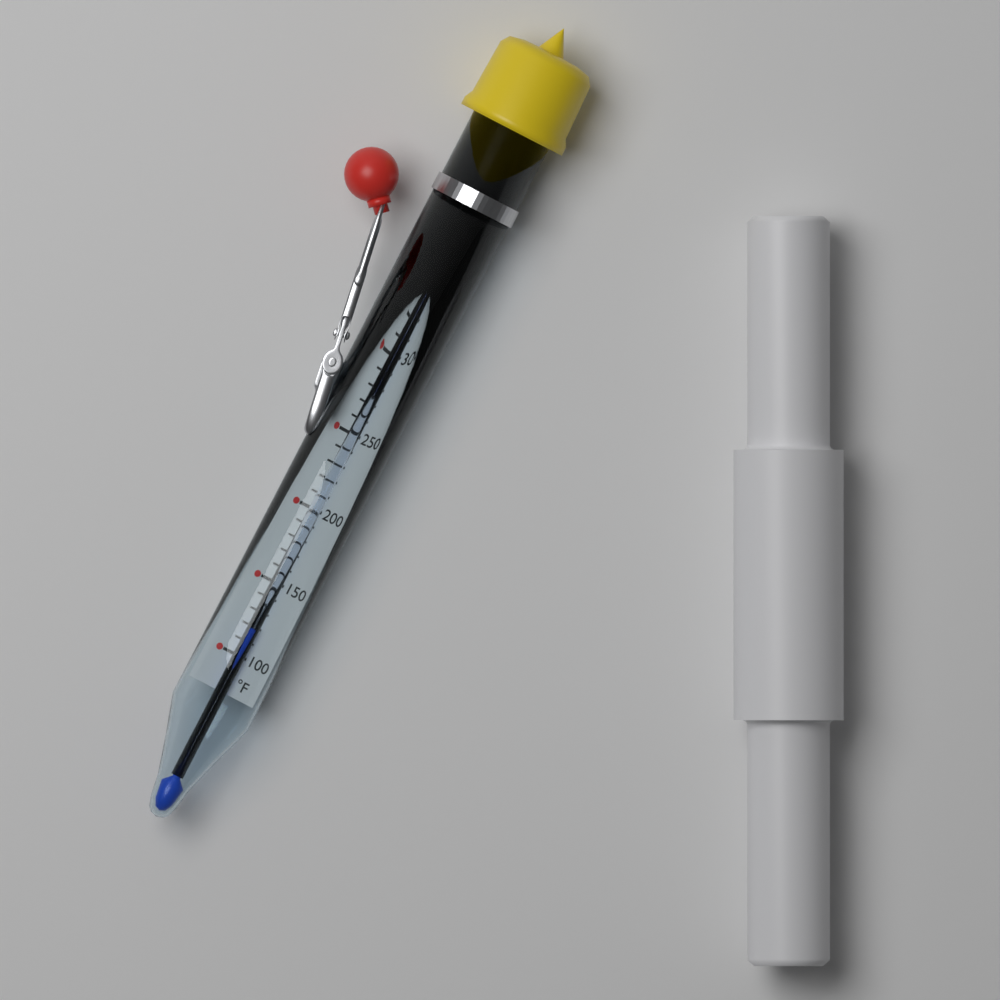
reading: 120 °F
